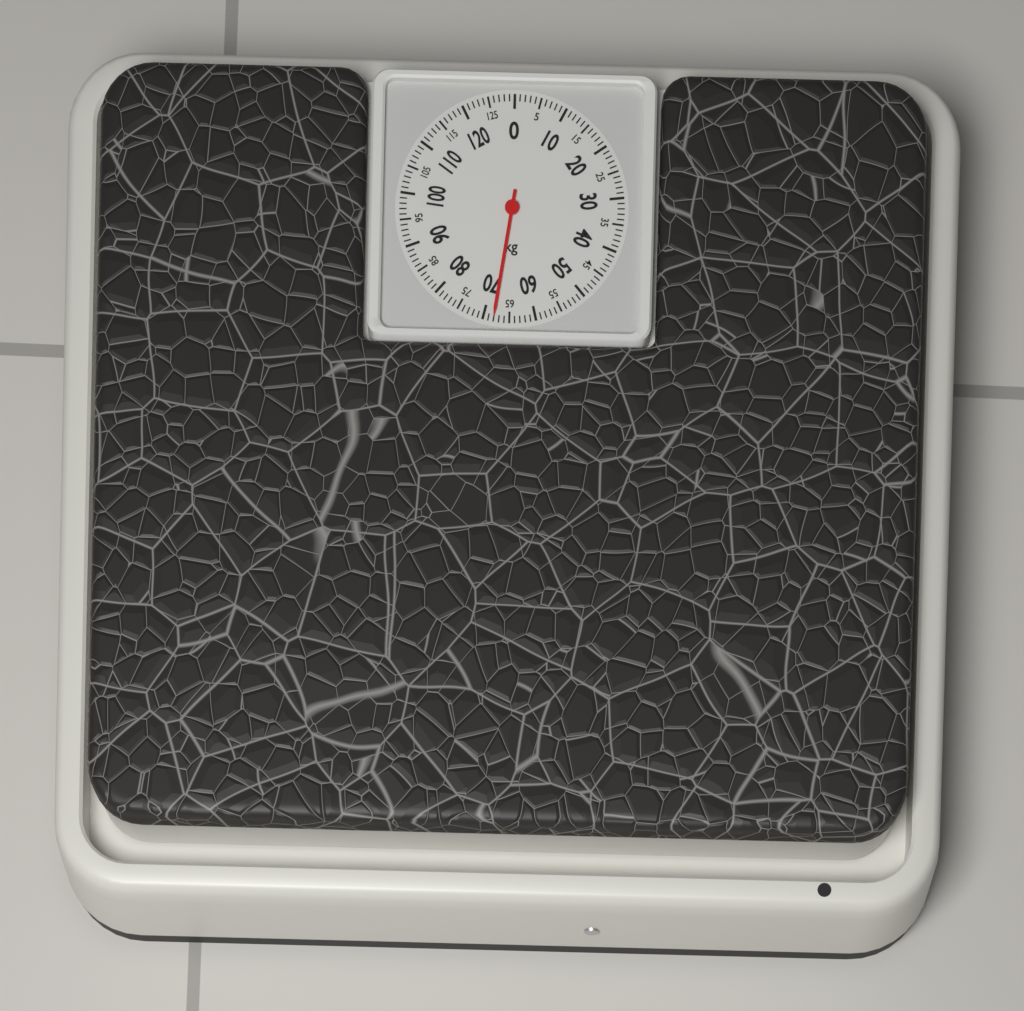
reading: 68 kg
